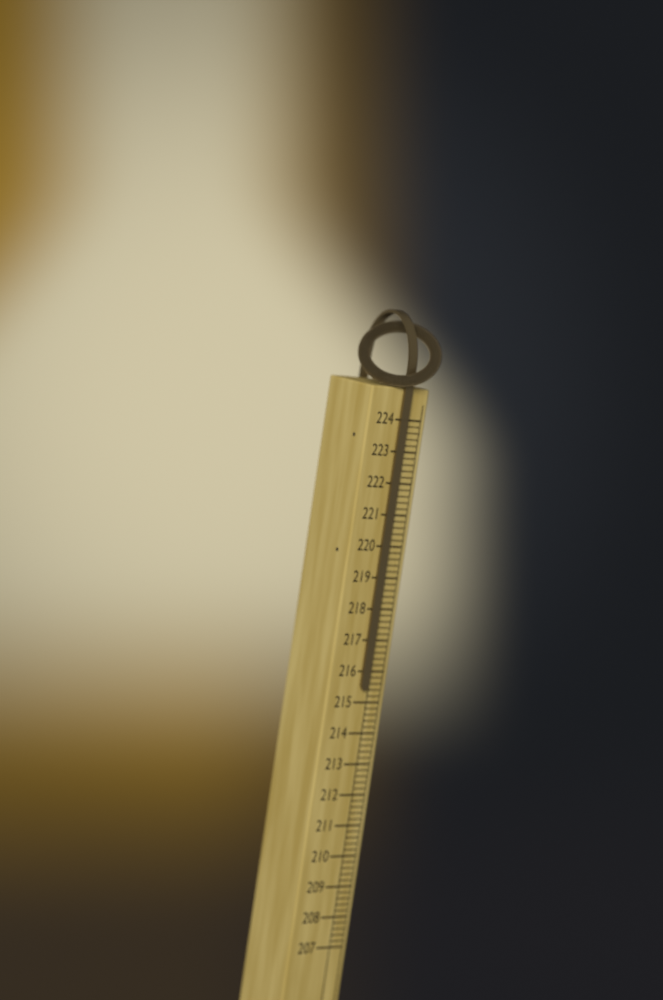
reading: 215.4 (no unit)
